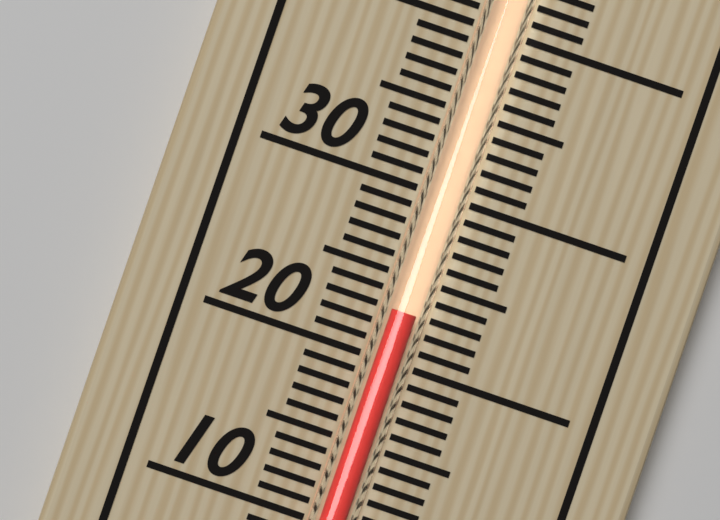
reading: 23 °C
